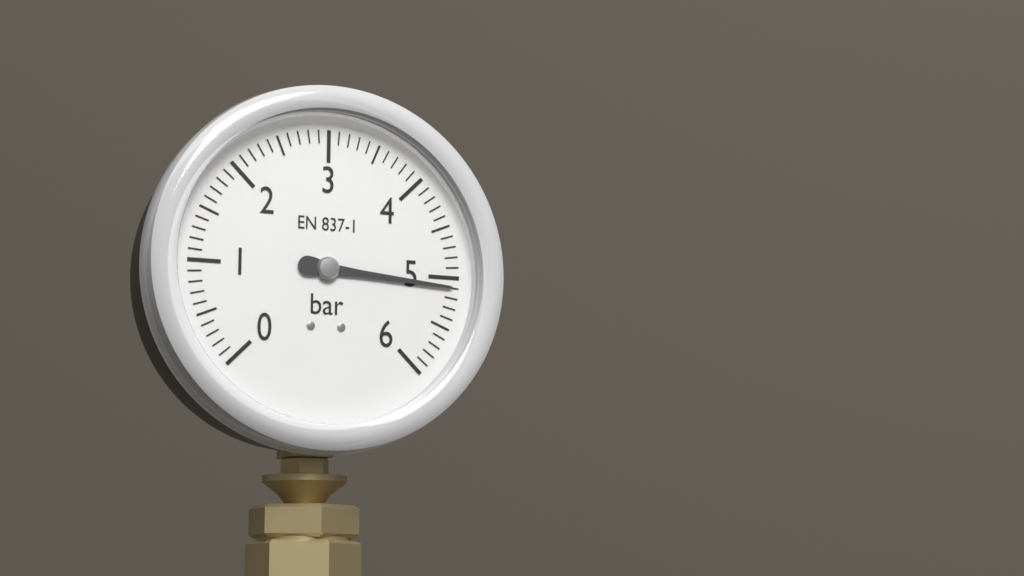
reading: 5.1 bar
